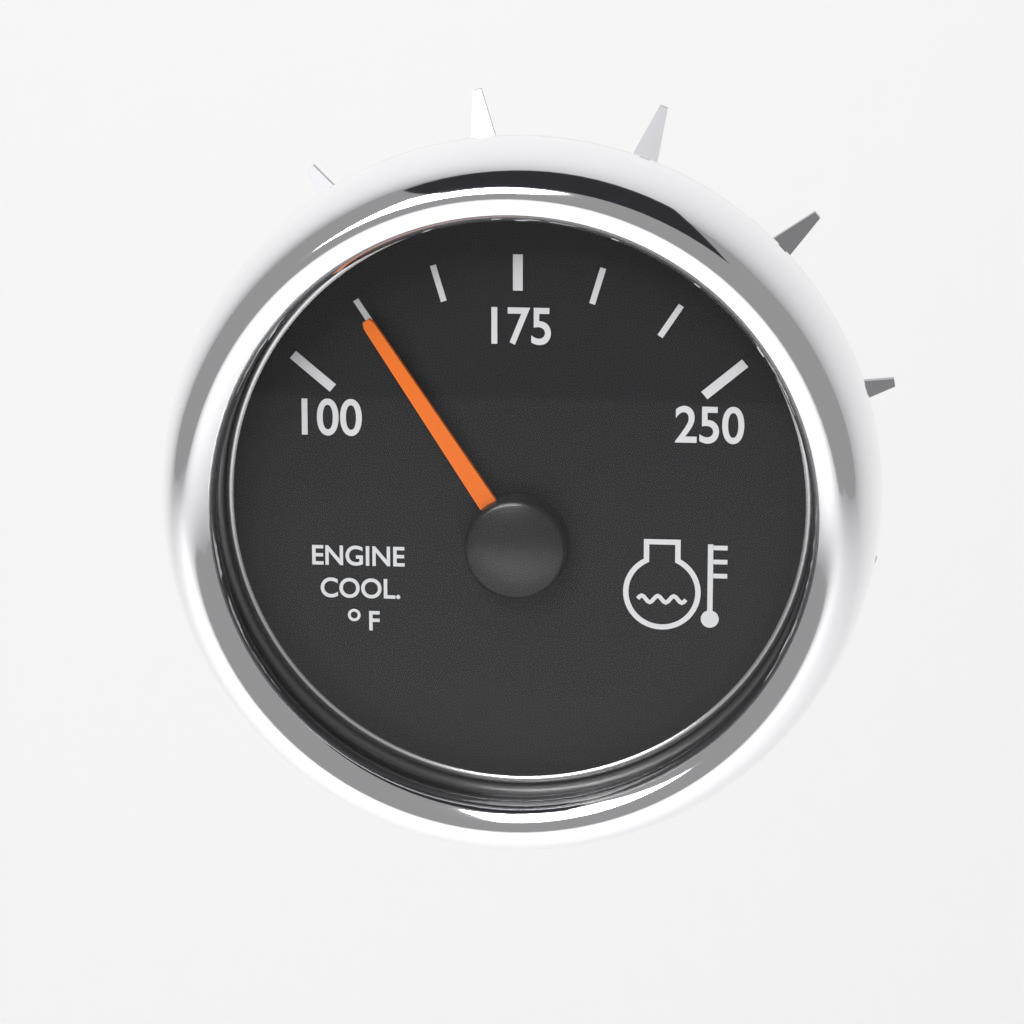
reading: 125 °F
